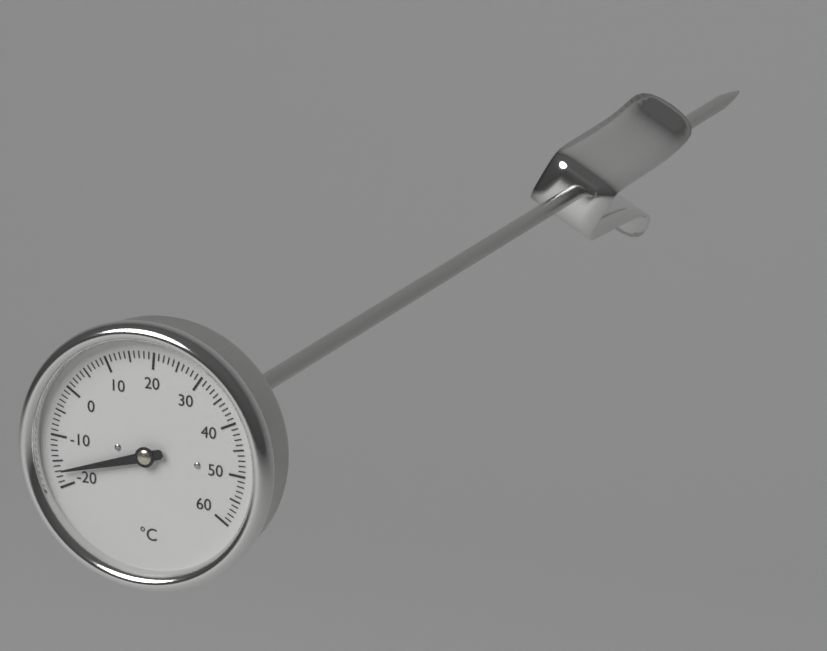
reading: -17 °C
